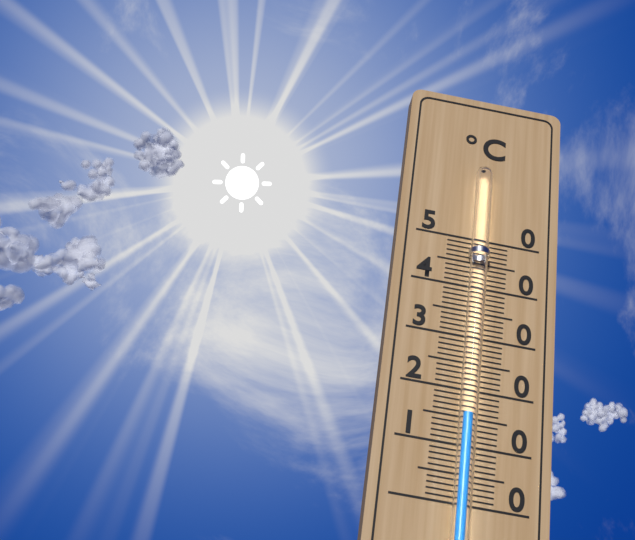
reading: 15 °C
